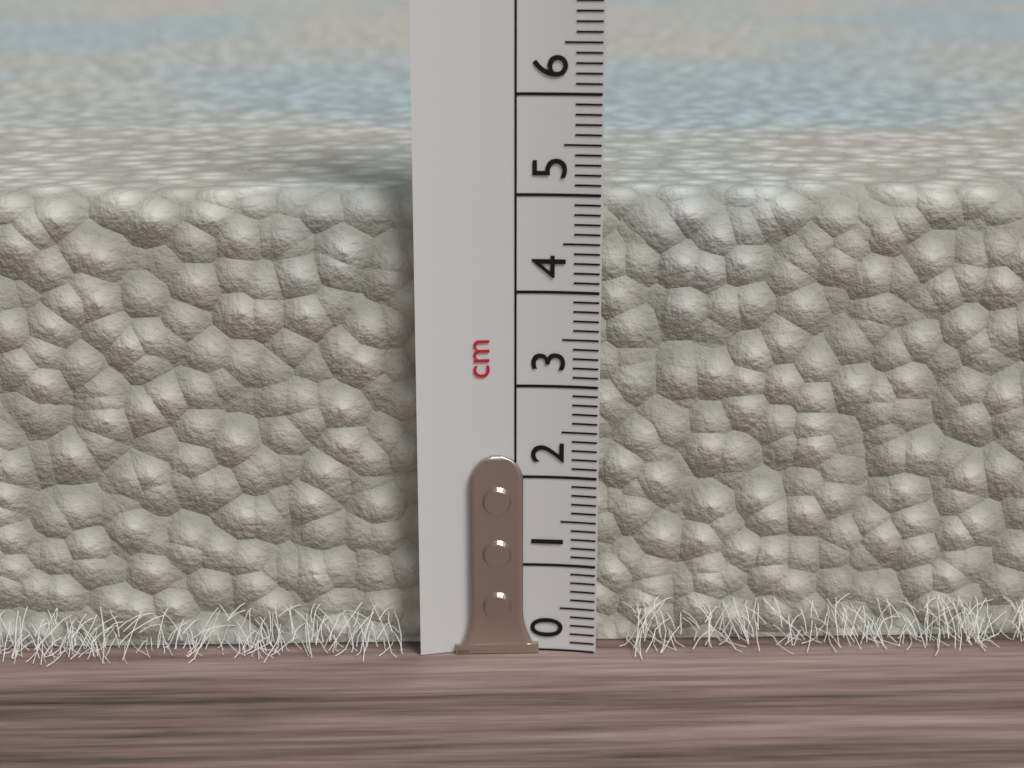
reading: 5.0 cm
